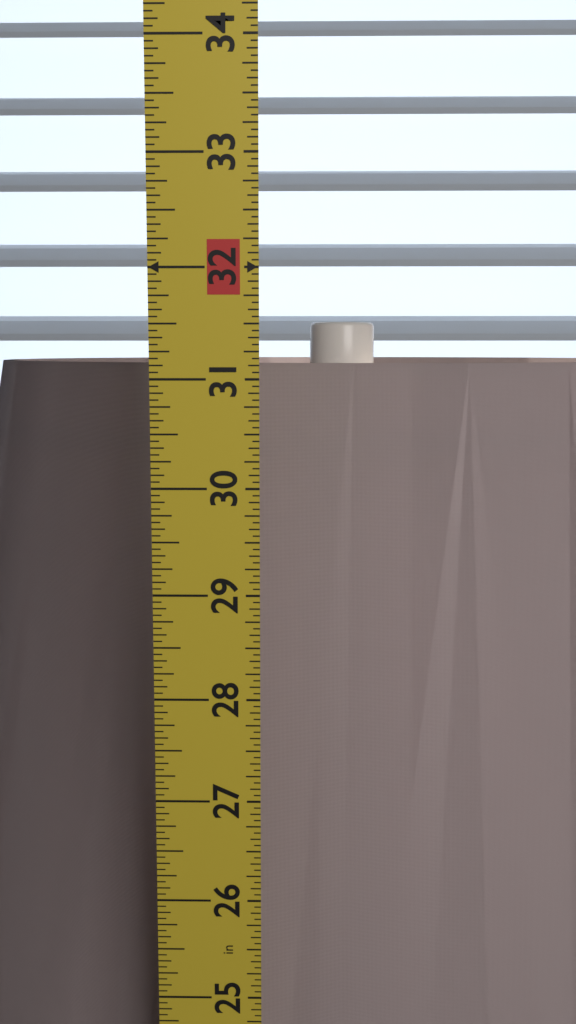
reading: 31.1250 in
